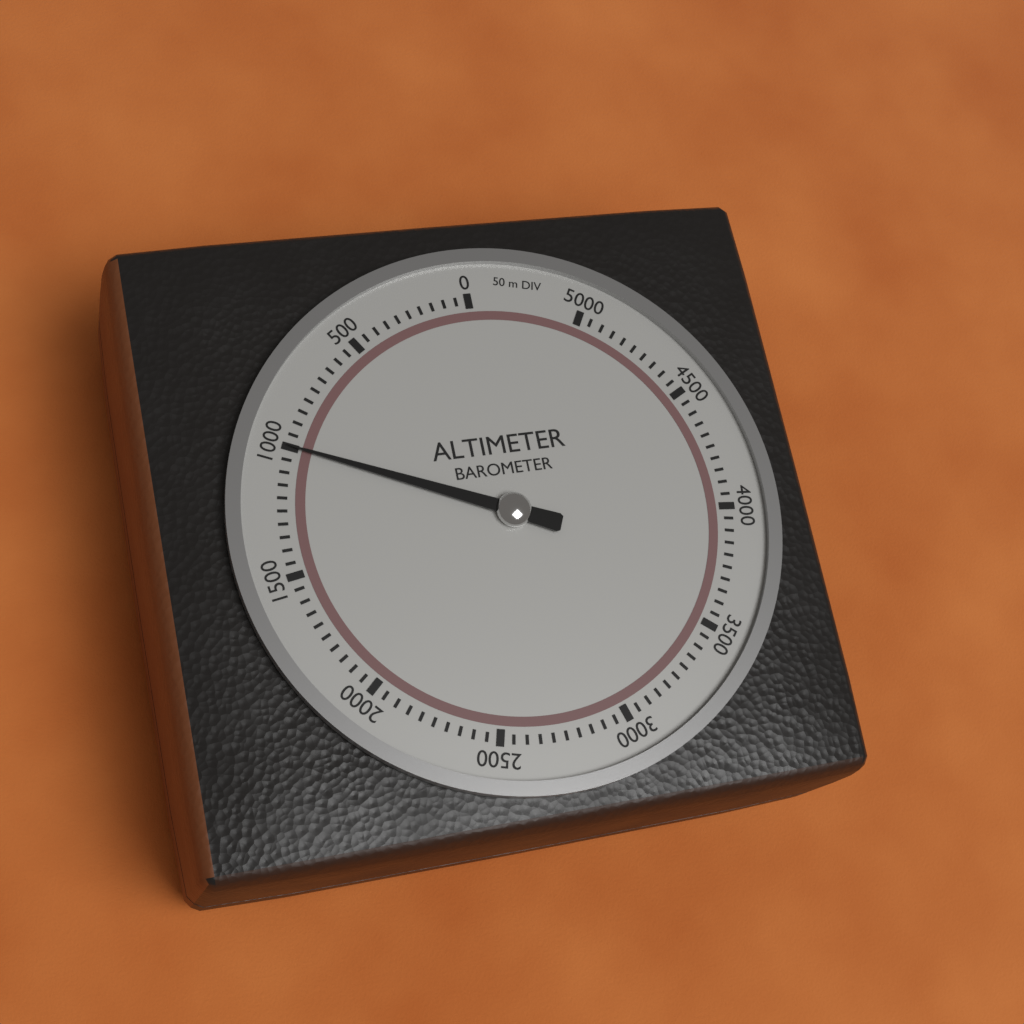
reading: 1000 m
